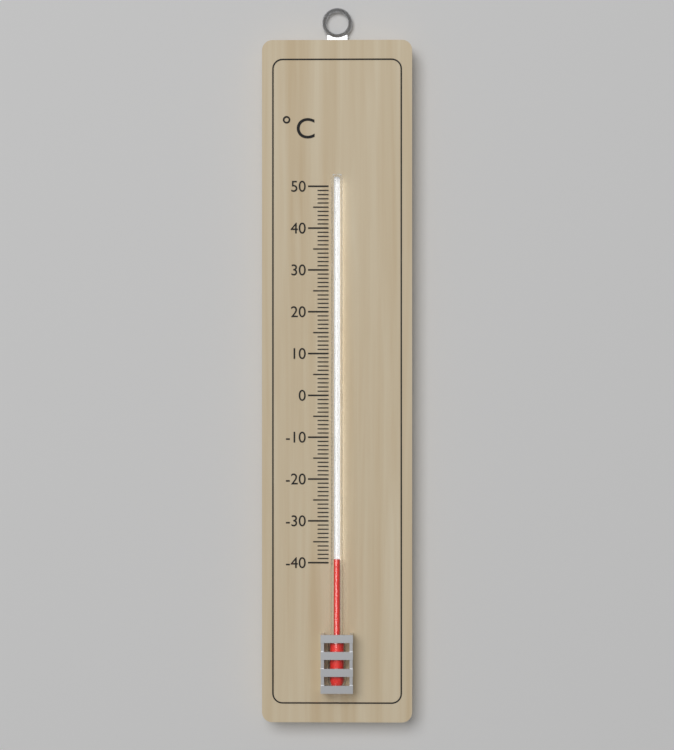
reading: -39 °C
